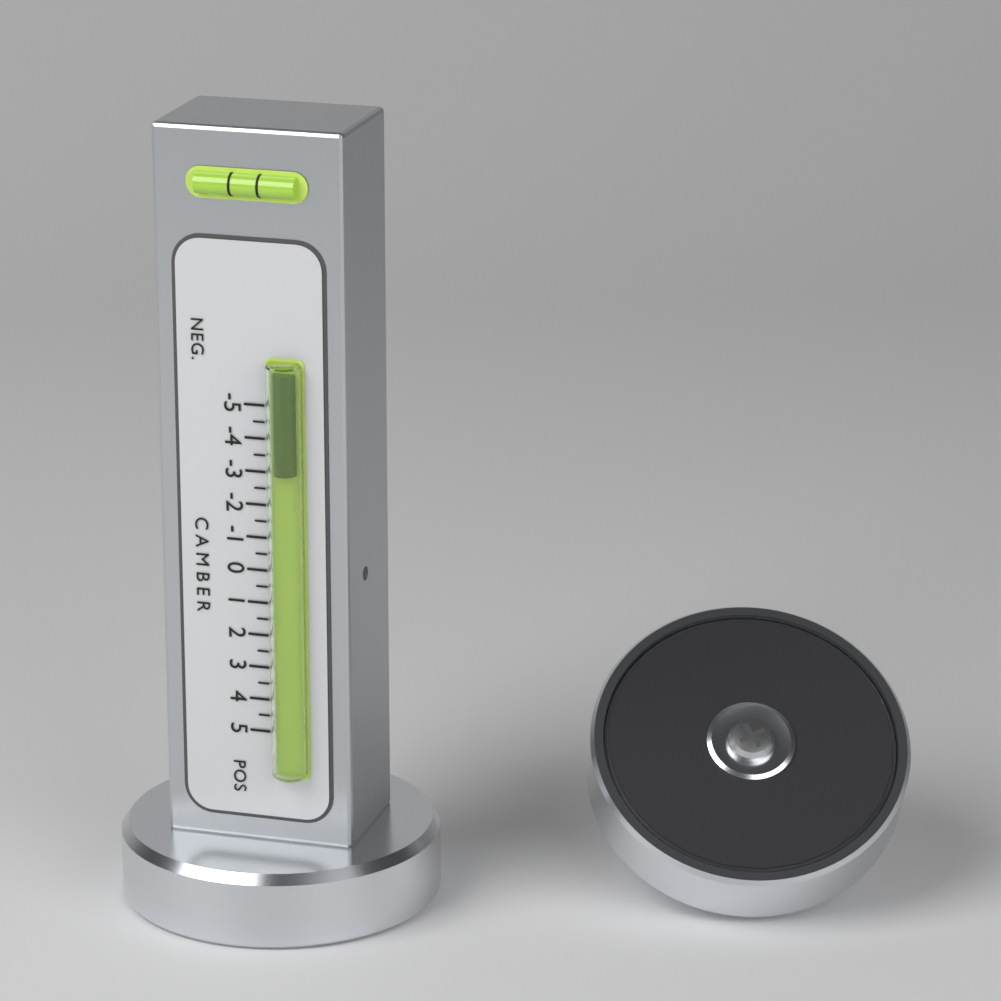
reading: -3.0 (no unit)
